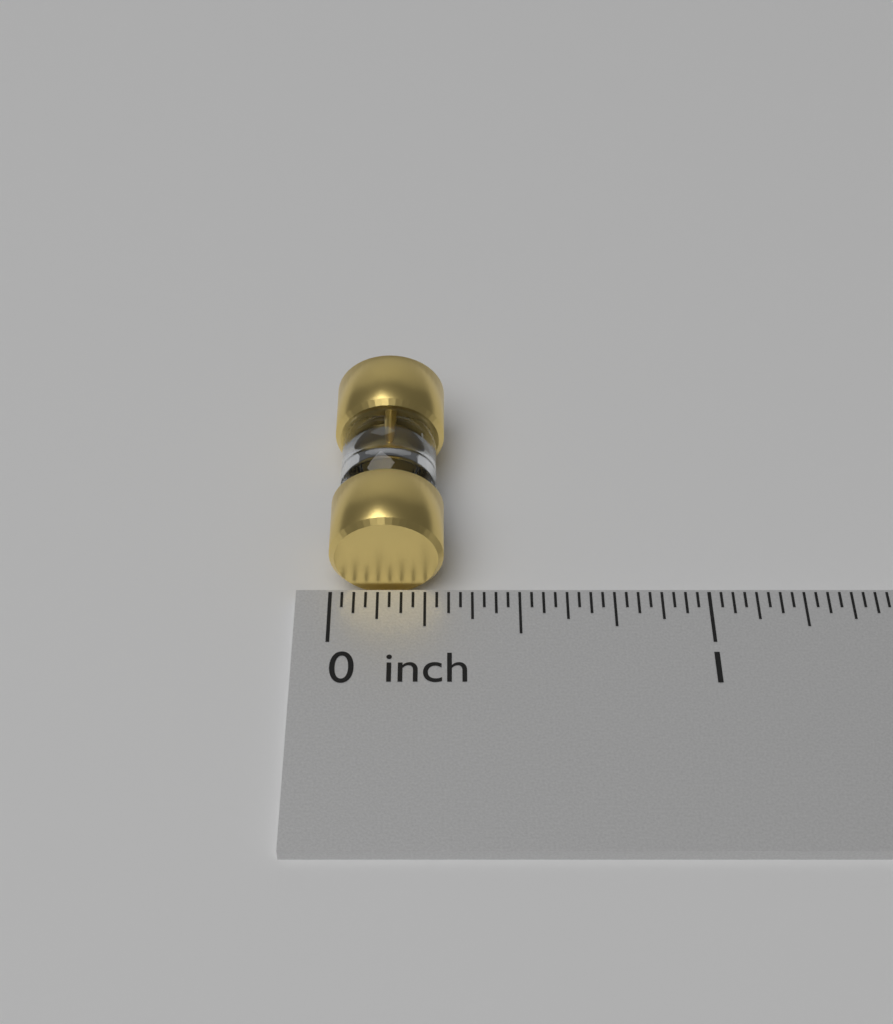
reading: 0.30000 inch
